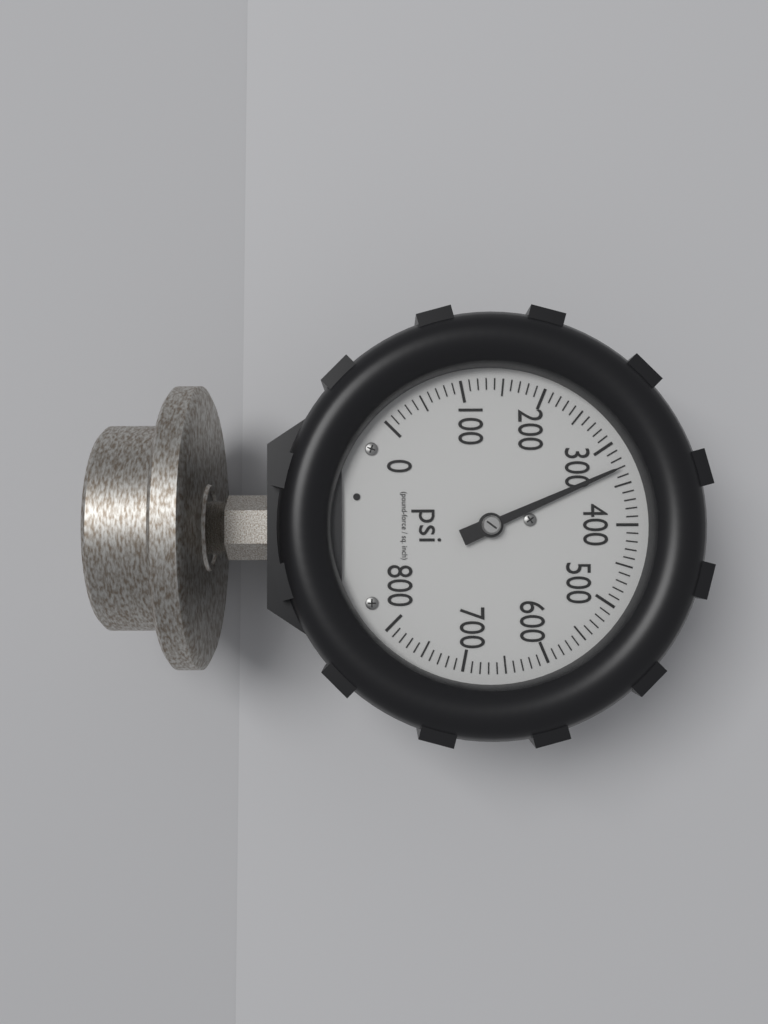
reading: 330 psi
